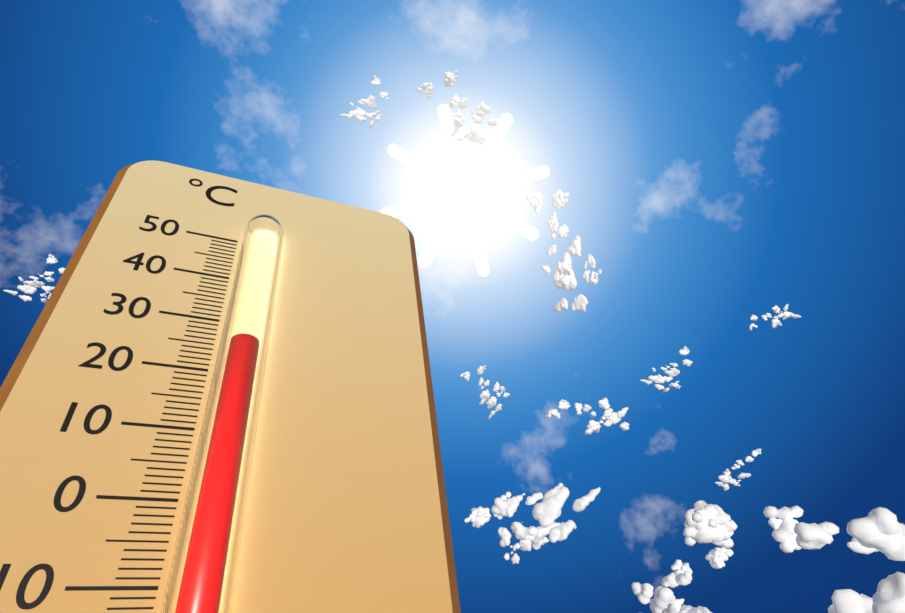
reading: 24 °C
